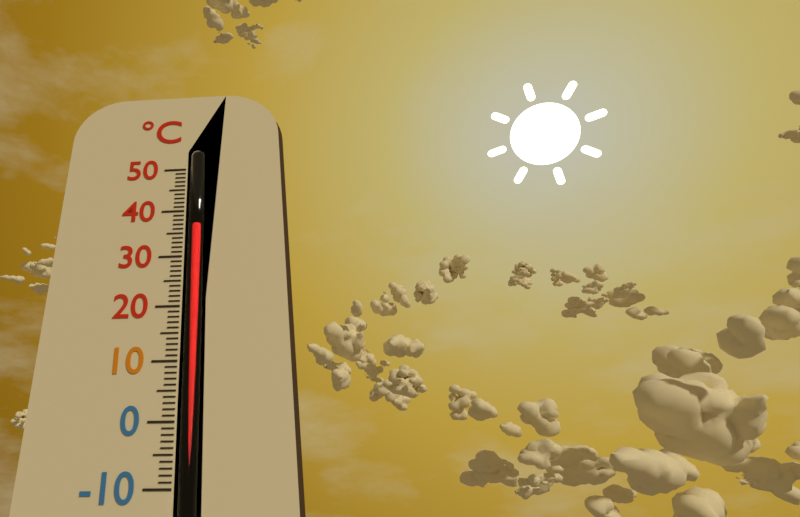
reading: 37 °C
